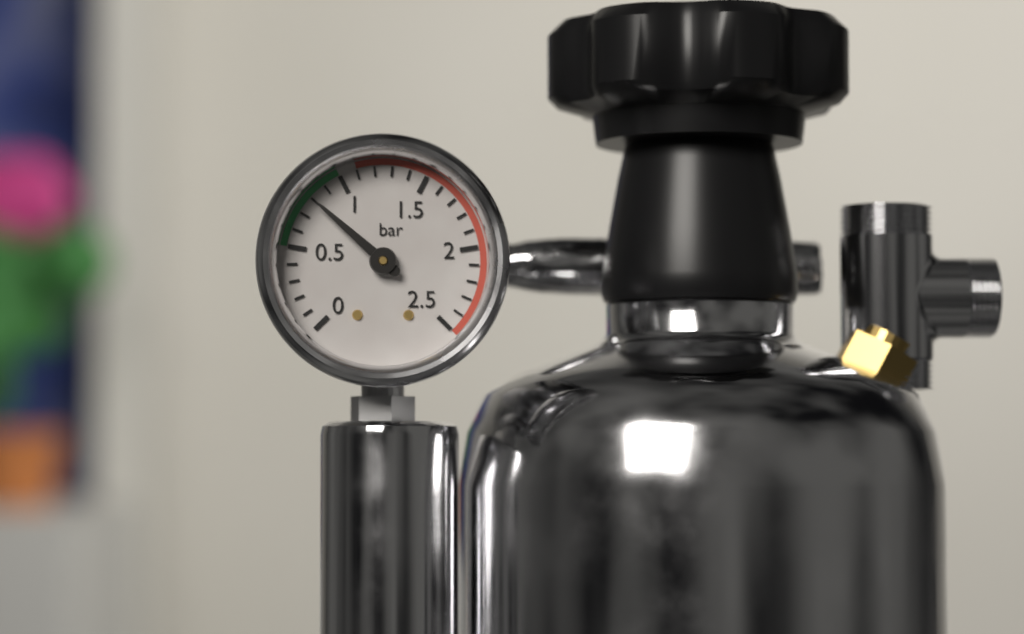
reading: 0.8 bar
